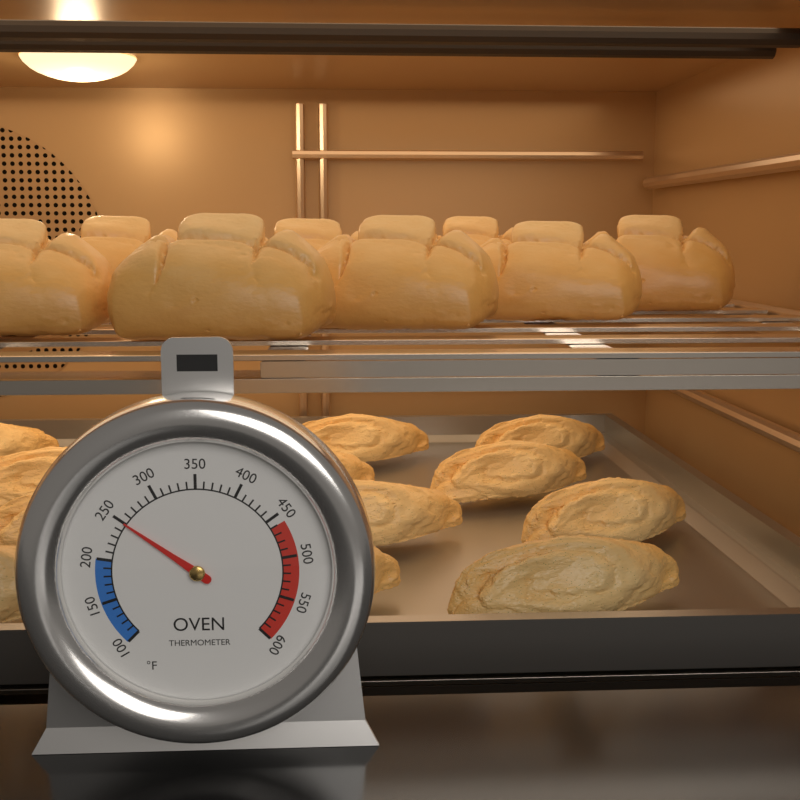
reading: 250 °F
